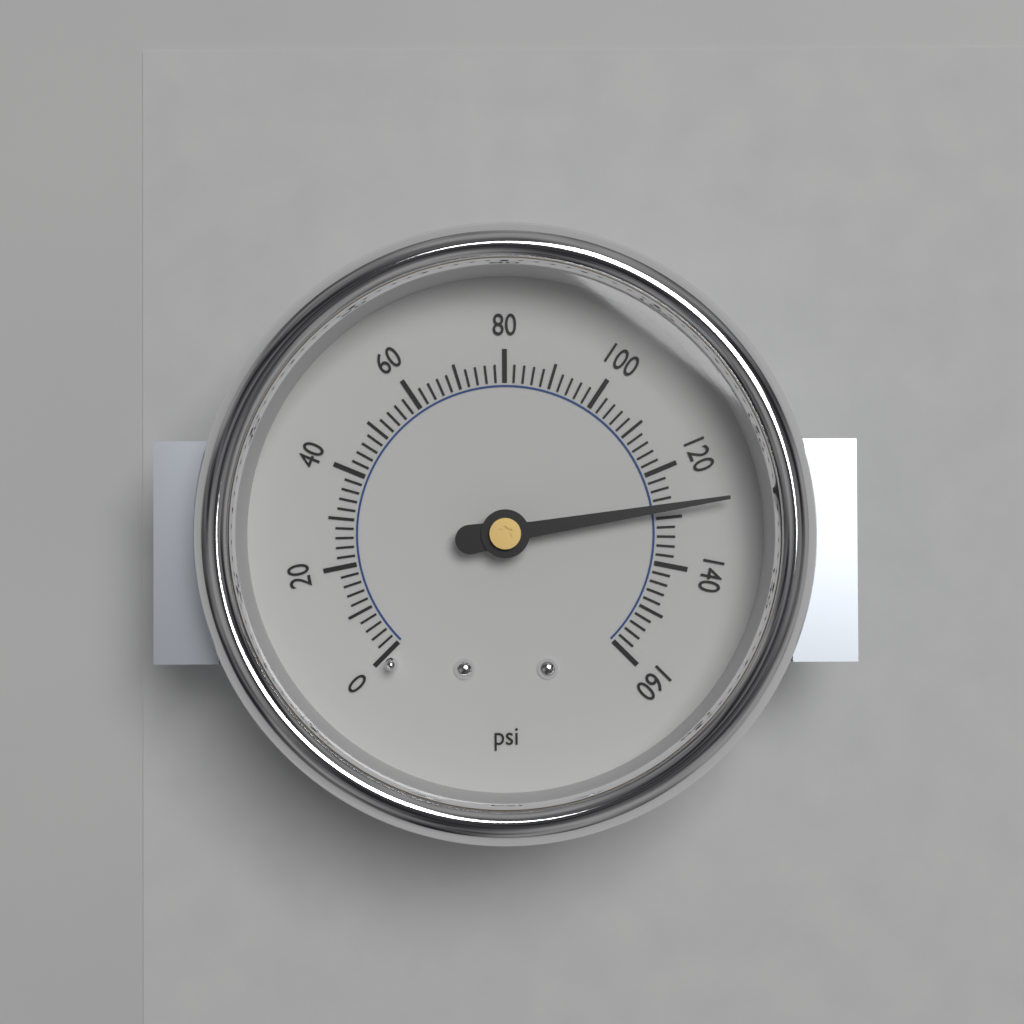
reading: 128 psi
